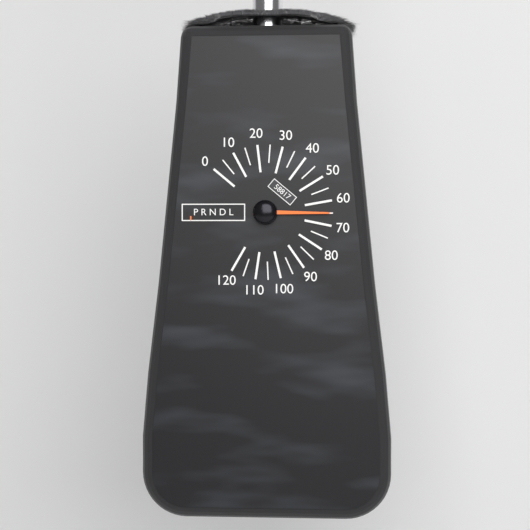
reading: 65 (no unit)
